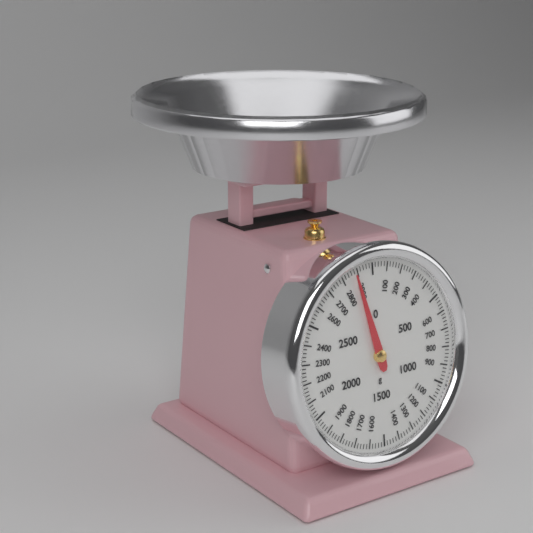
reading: 2880 g
